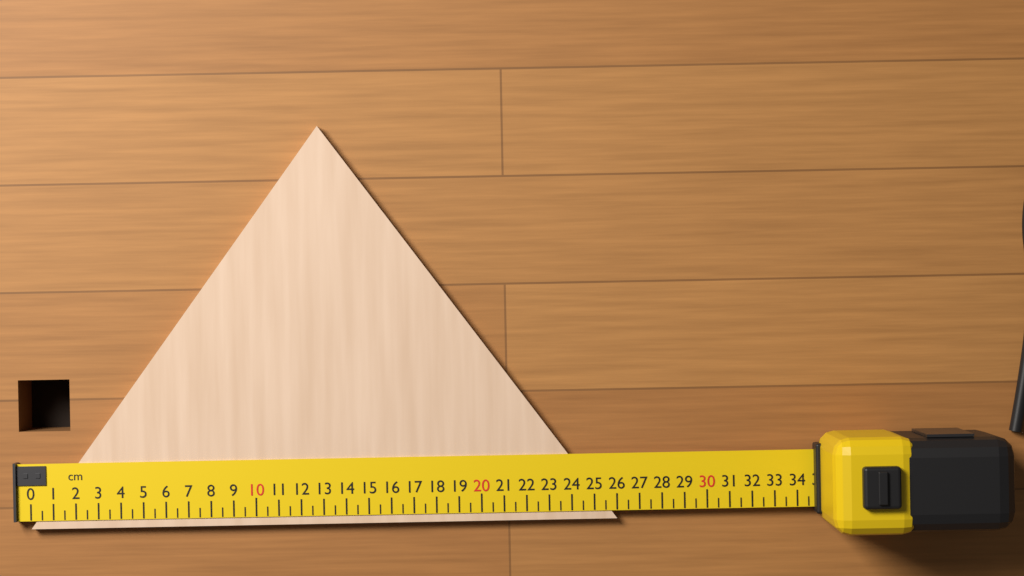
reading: 26.0 cm
